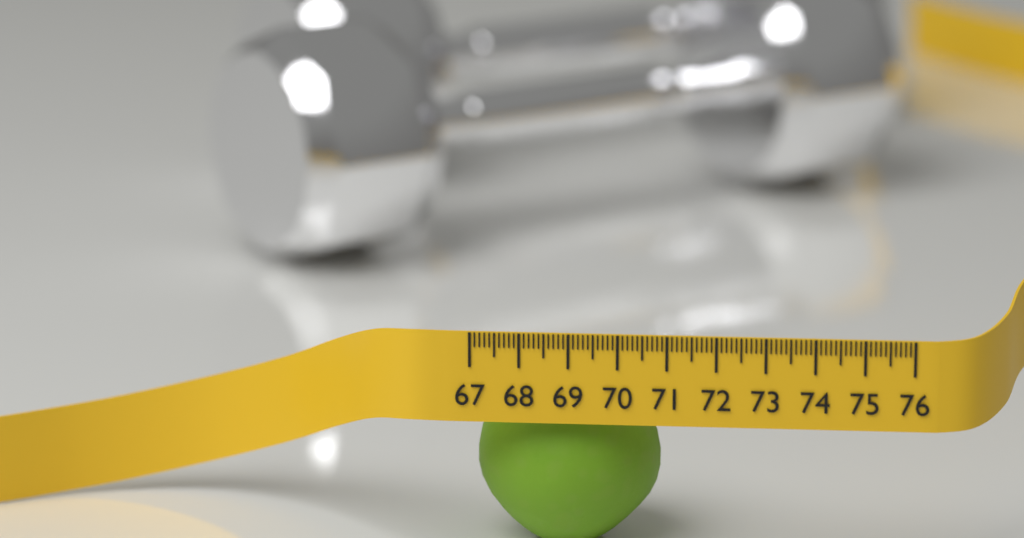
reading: 70.8 (no unit)
